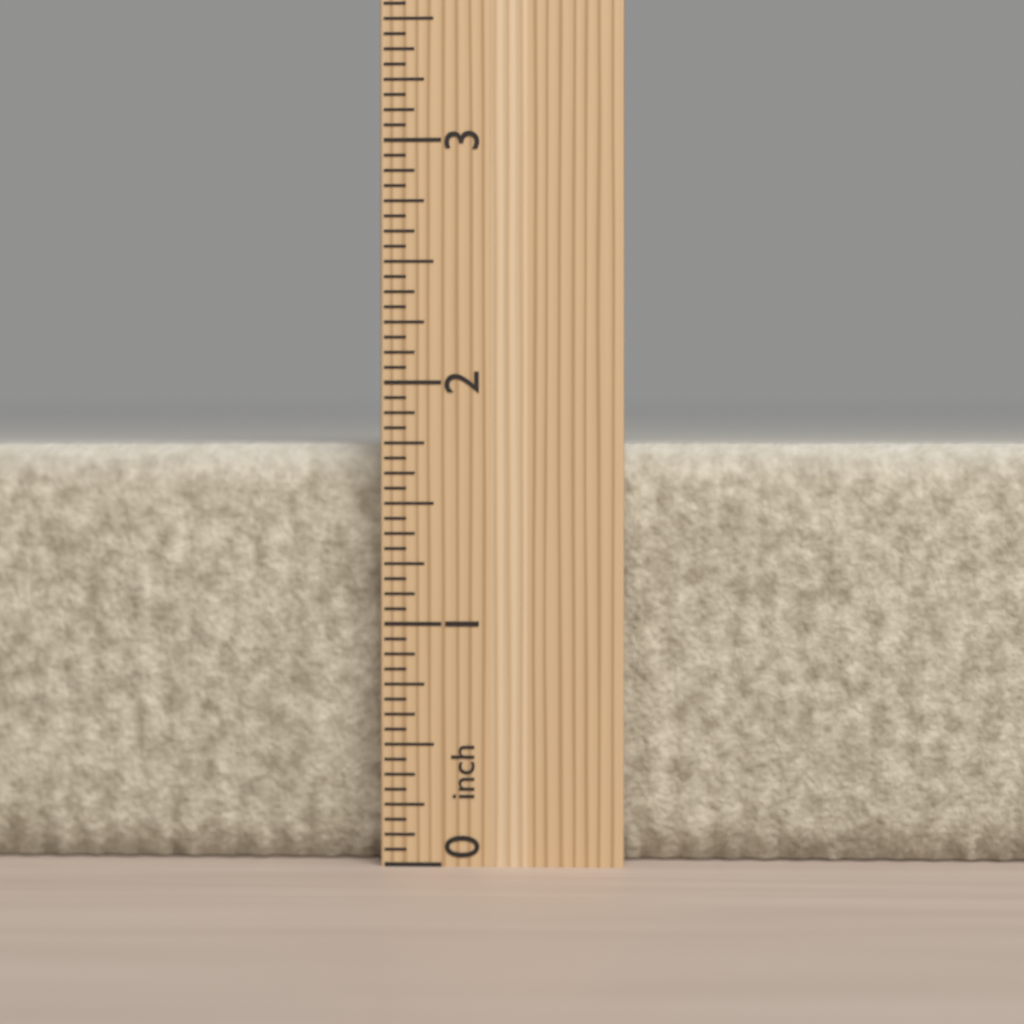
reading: 1.7500 inch
